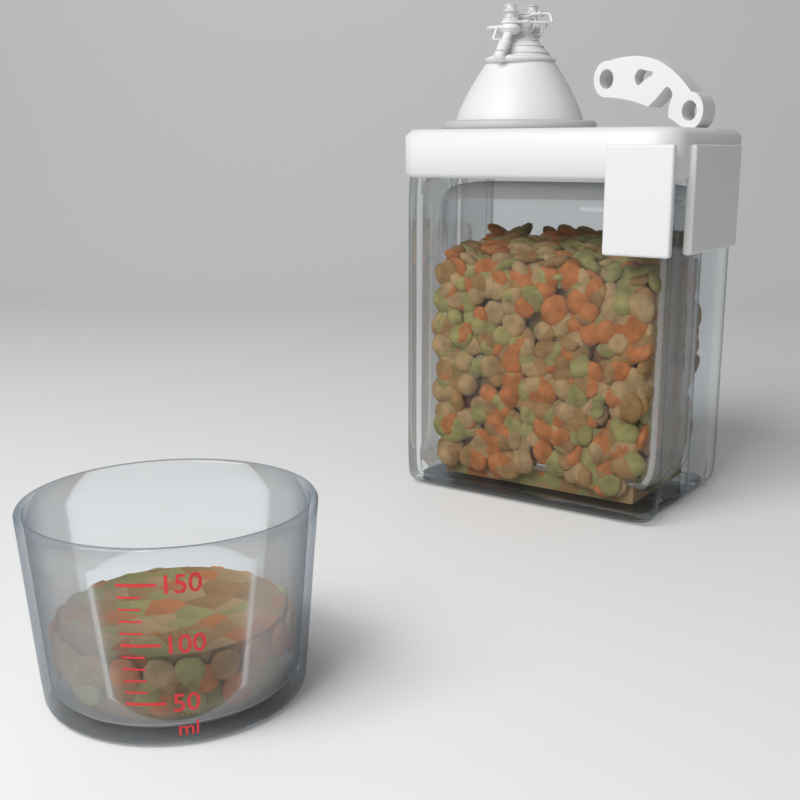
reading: 80 ml
